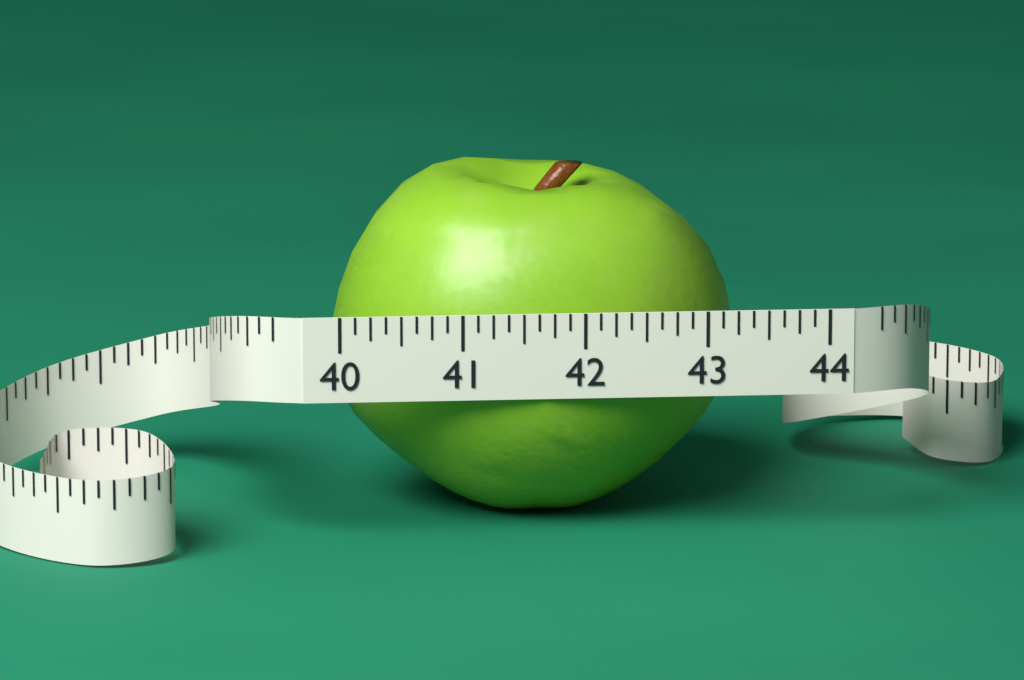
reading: 43.375 (no unit)
